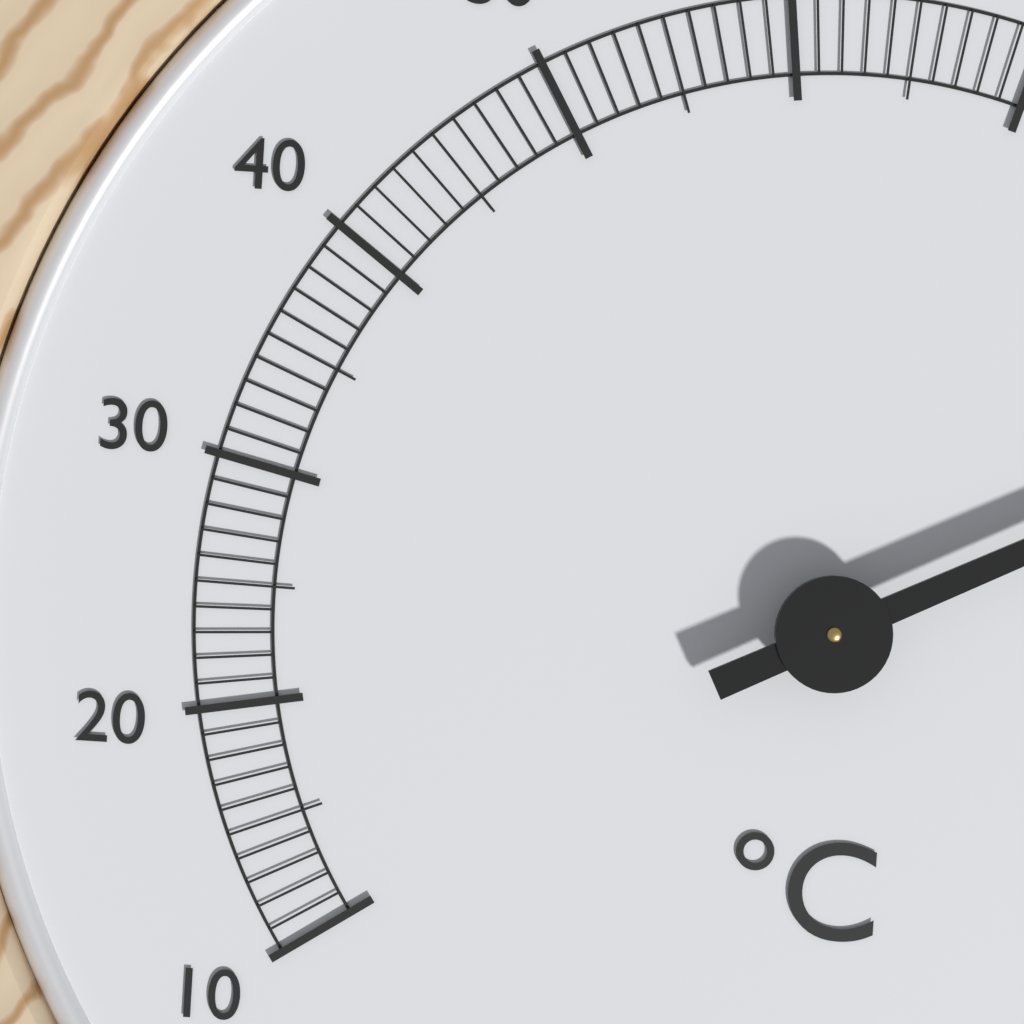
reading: 90 °C
